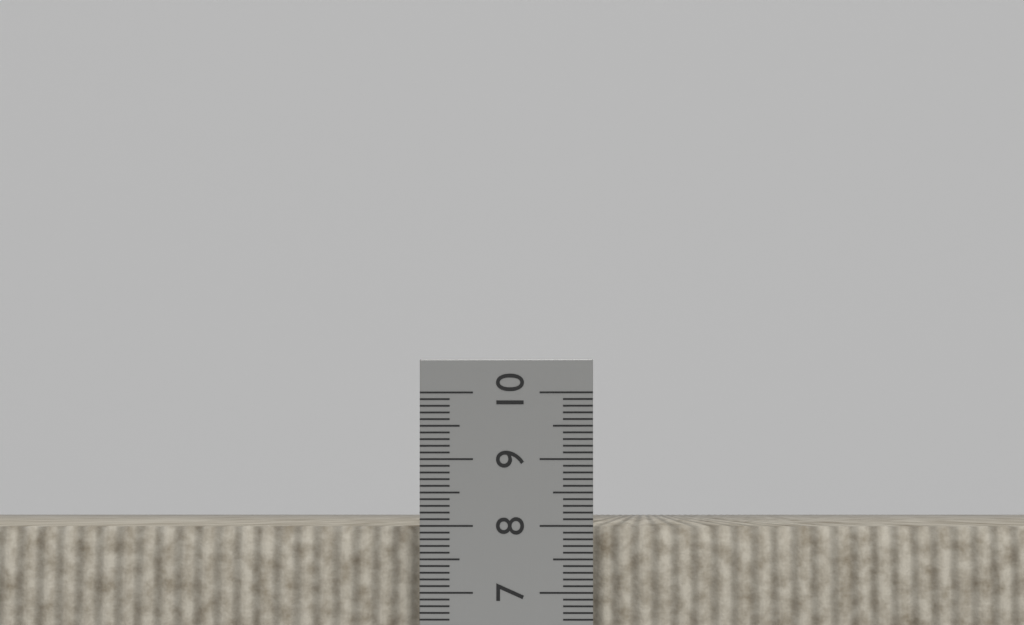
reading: 8.0 cm
